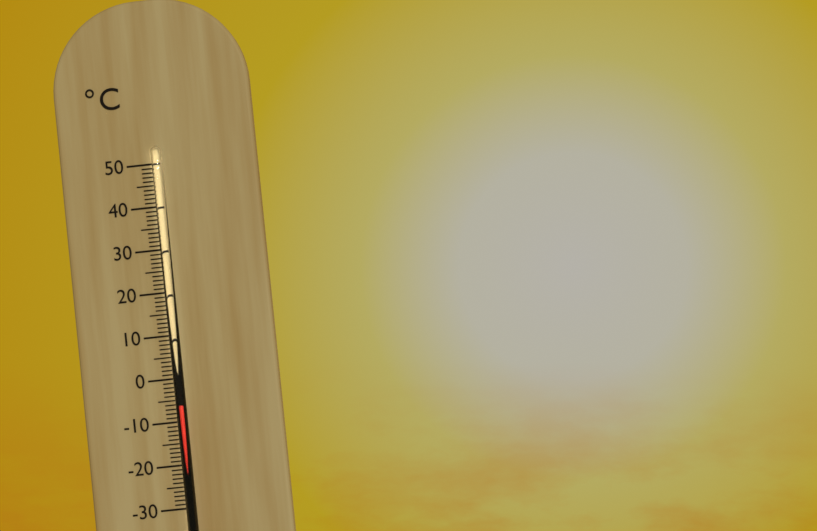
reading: -6 °C
